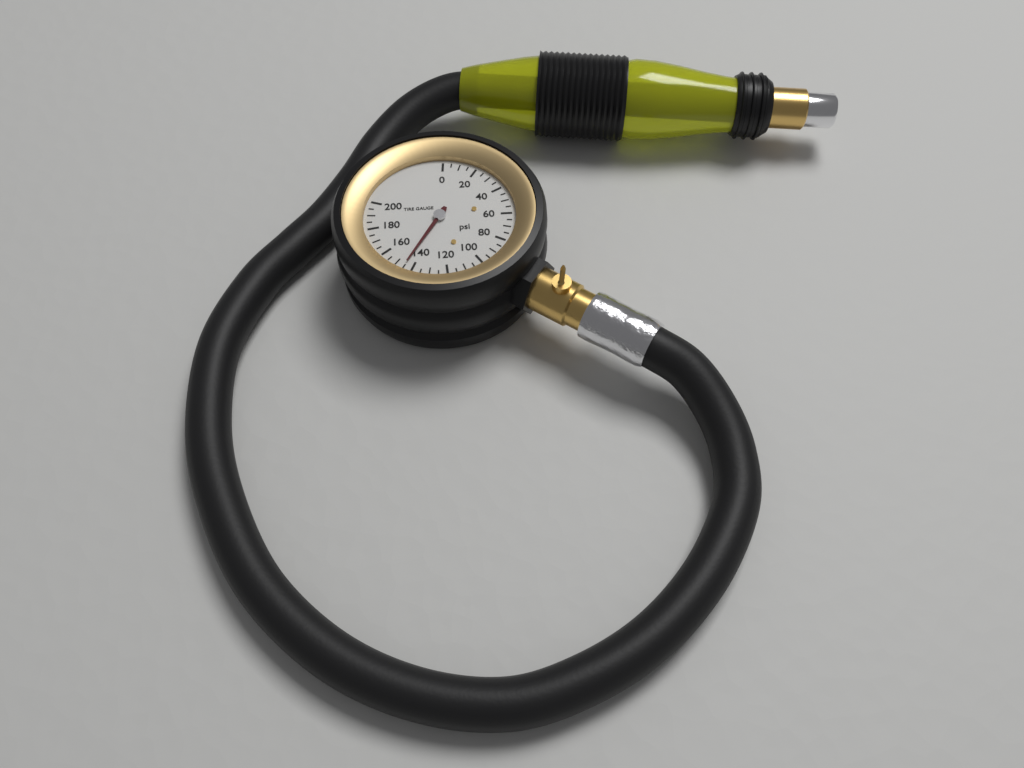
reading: 145 psi
